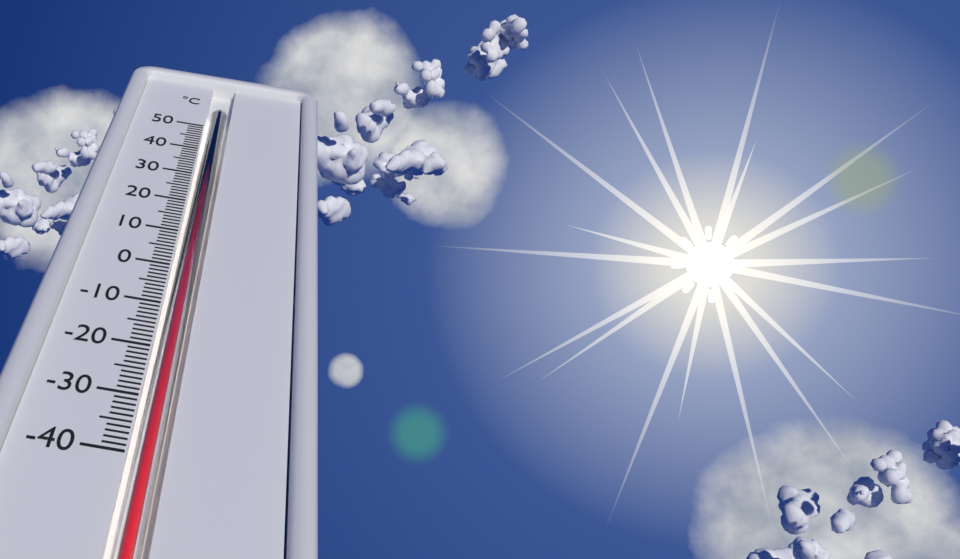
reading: 38 °C
